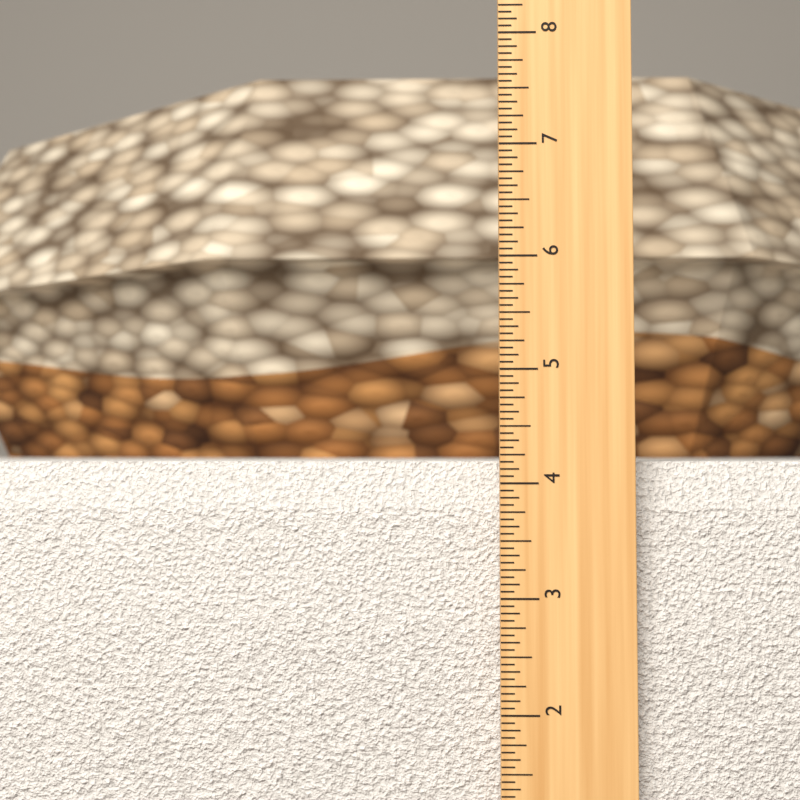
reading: 4.1875 in
